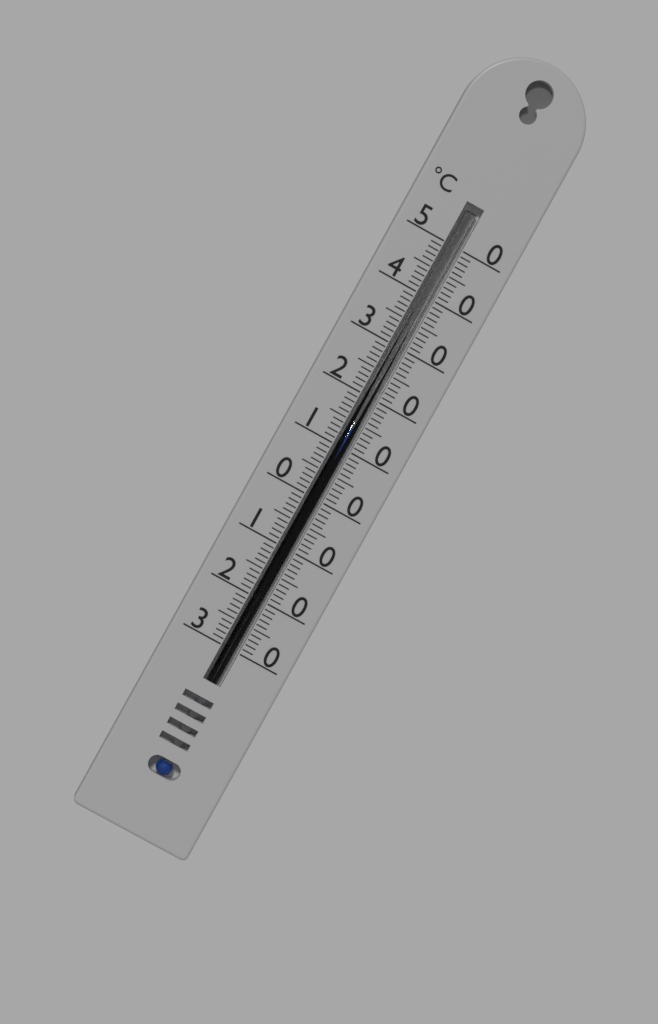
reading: 14 °C
